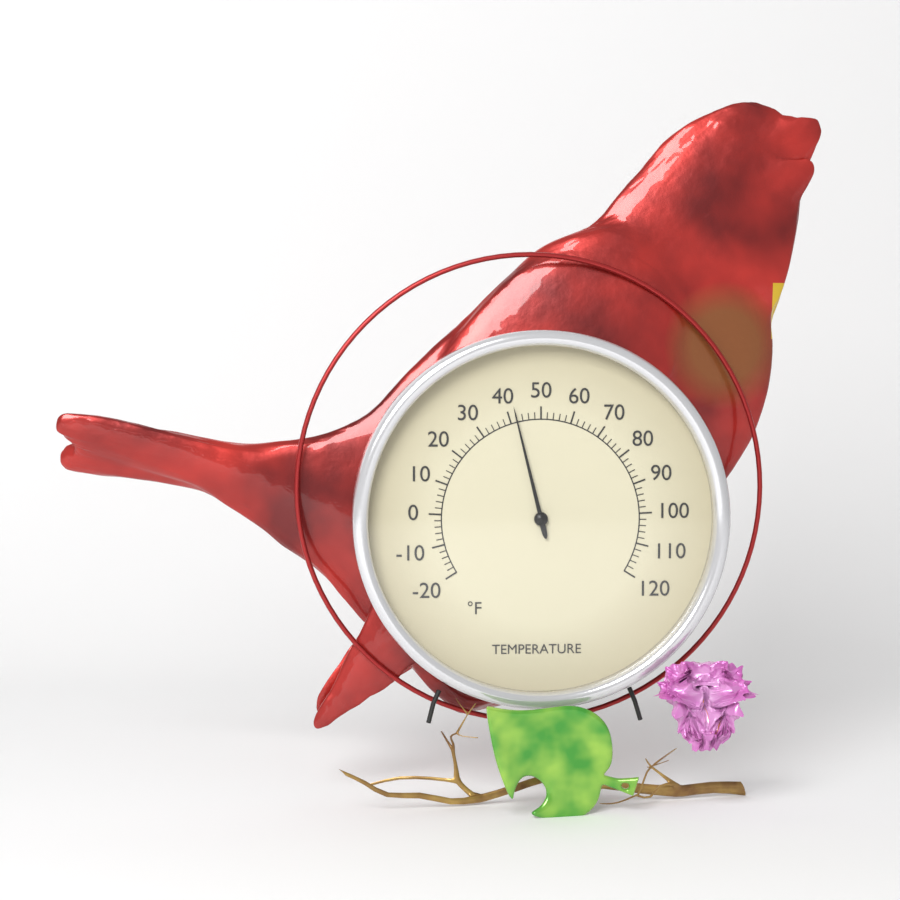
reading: 42 °F
